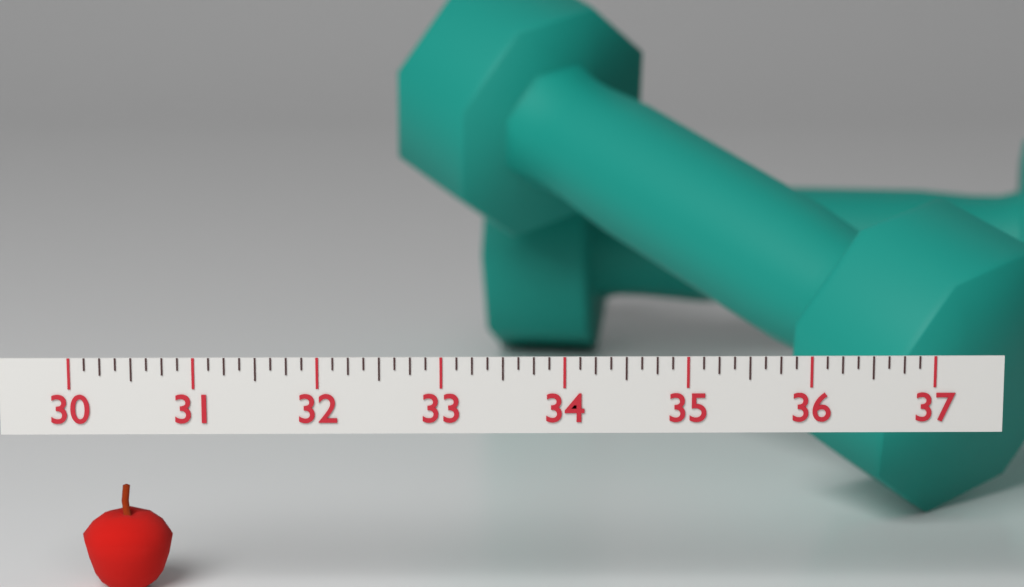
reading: 30.750 (no unit)
